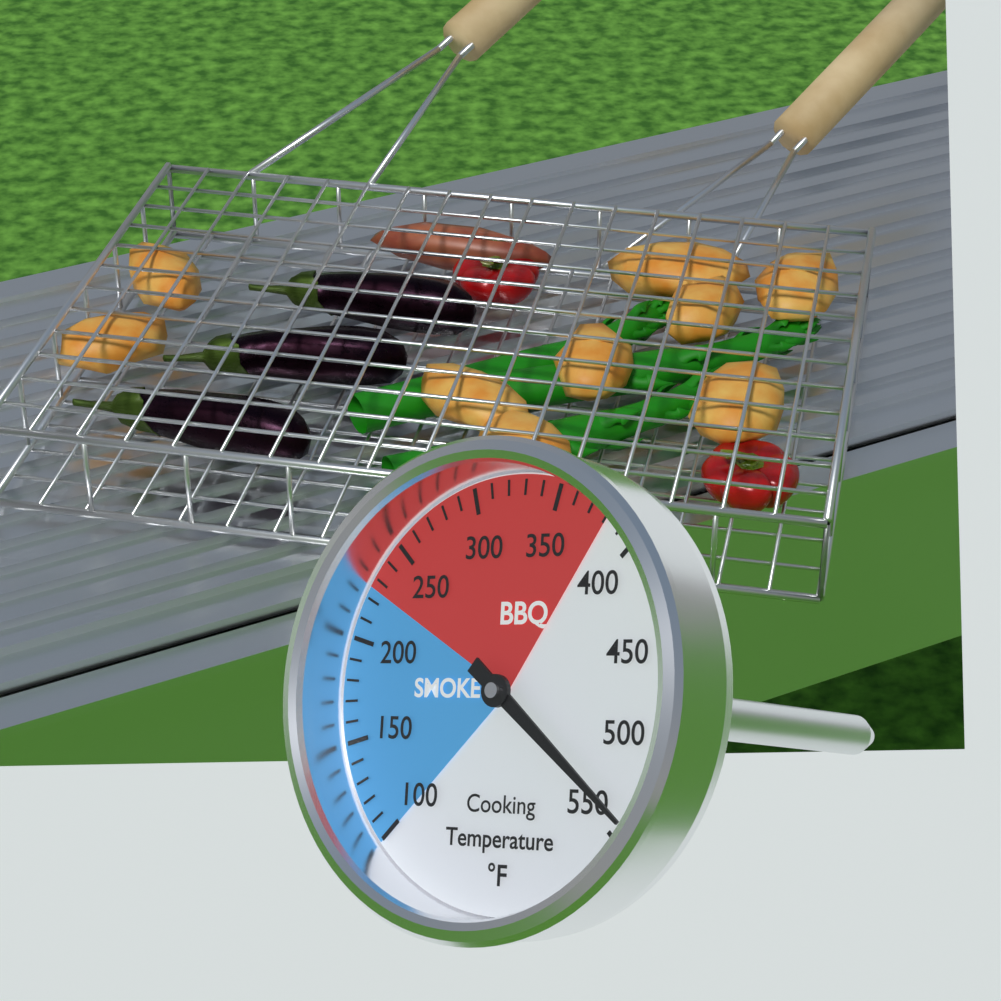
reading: 540 °F
